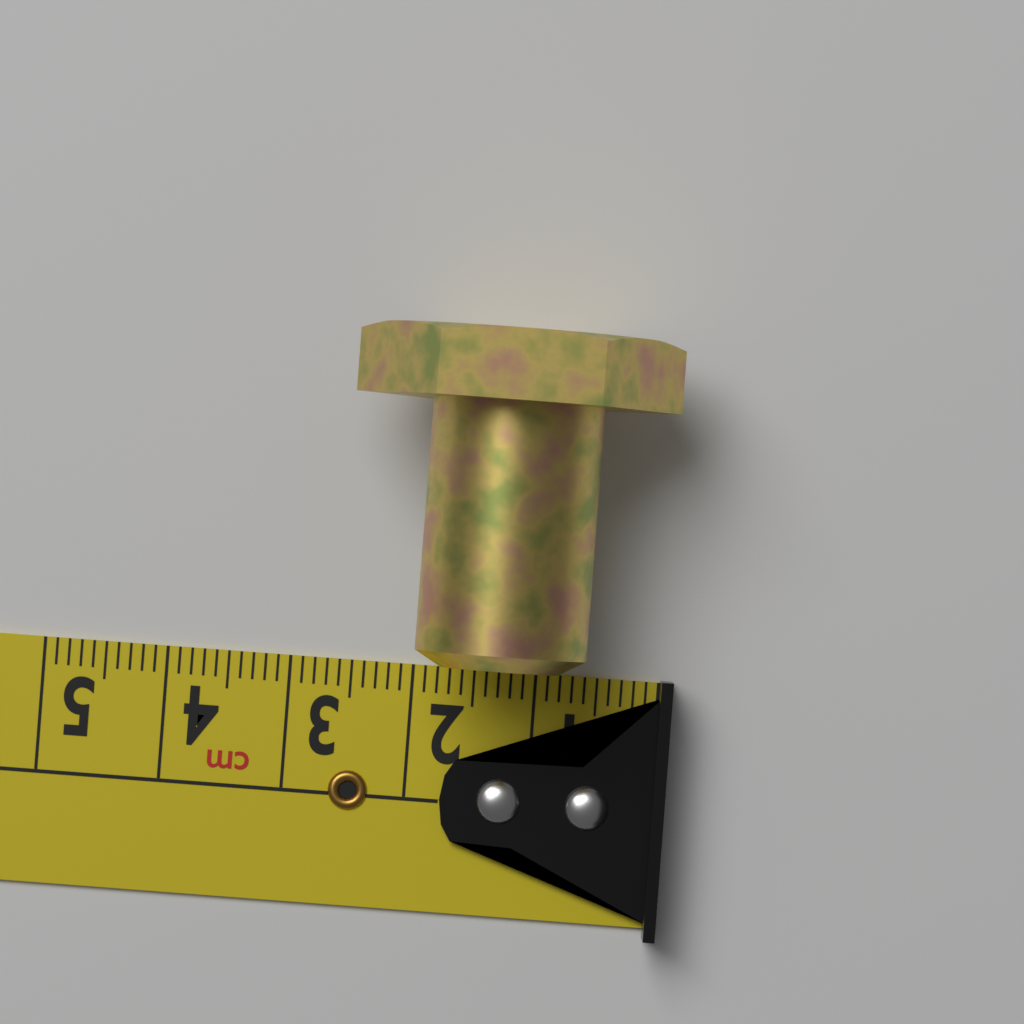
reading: 2.6 cm
